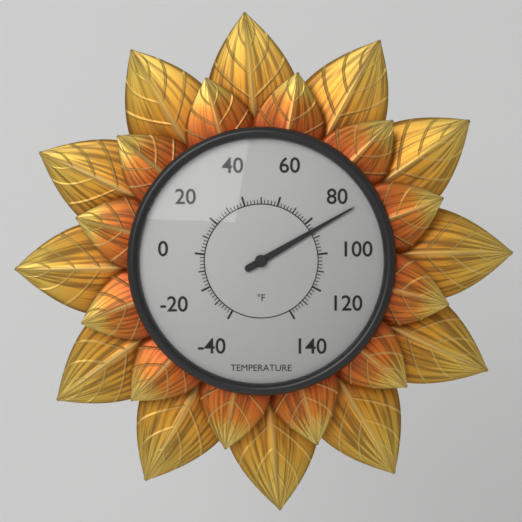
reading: 86 °F
